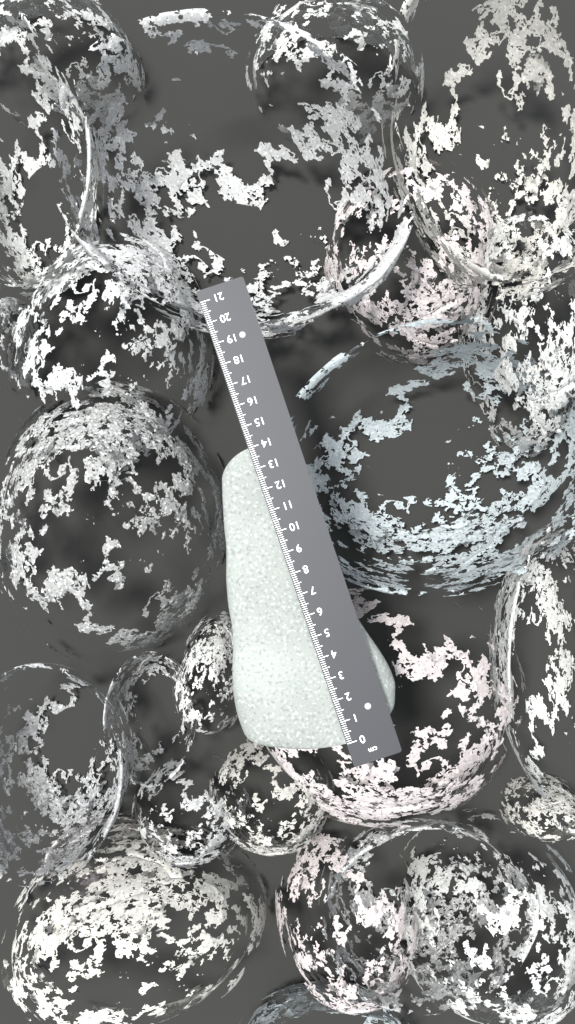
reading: 14.0 cm
